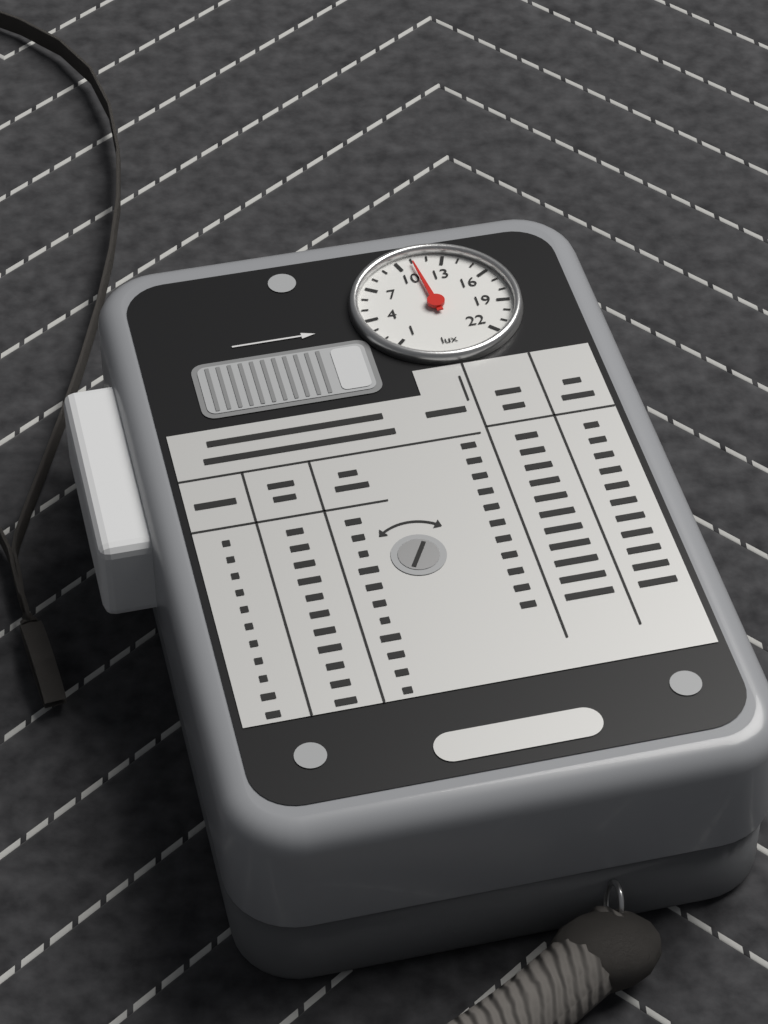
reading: 11 lux
